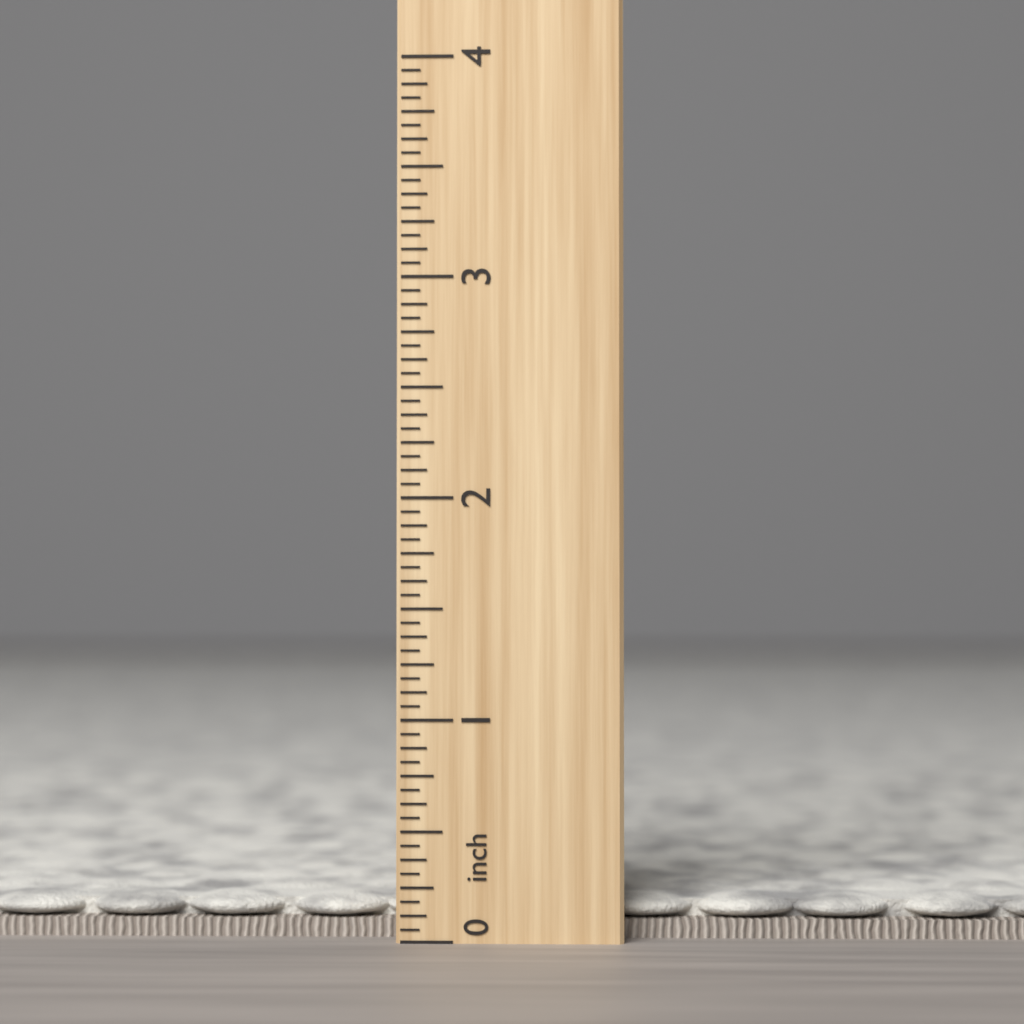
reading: 0.1875 inch
